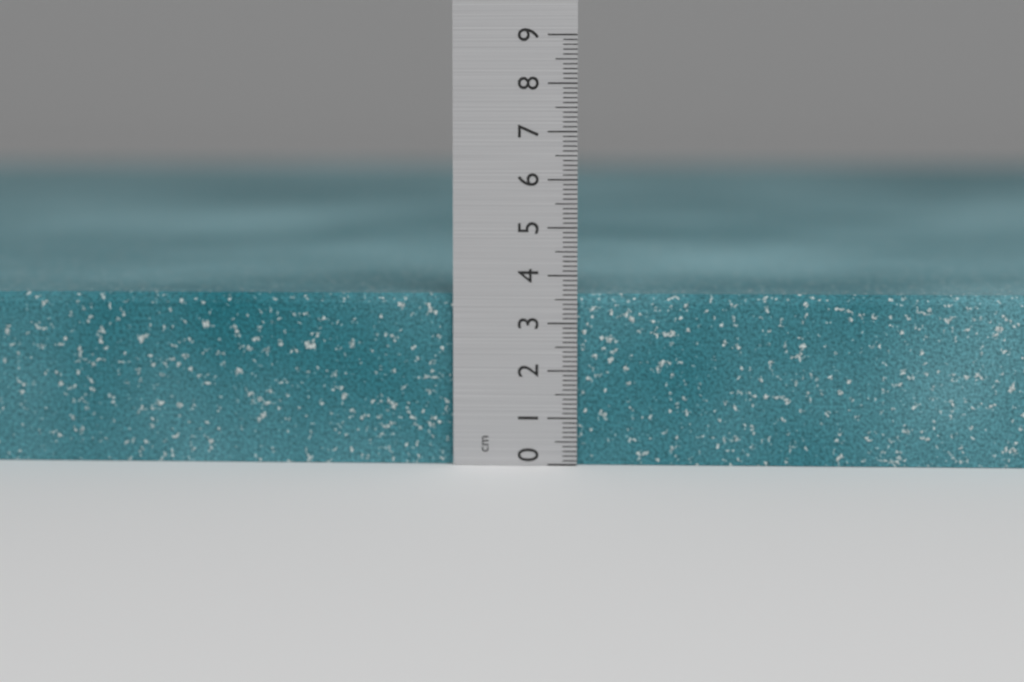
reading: 3.6 cm
